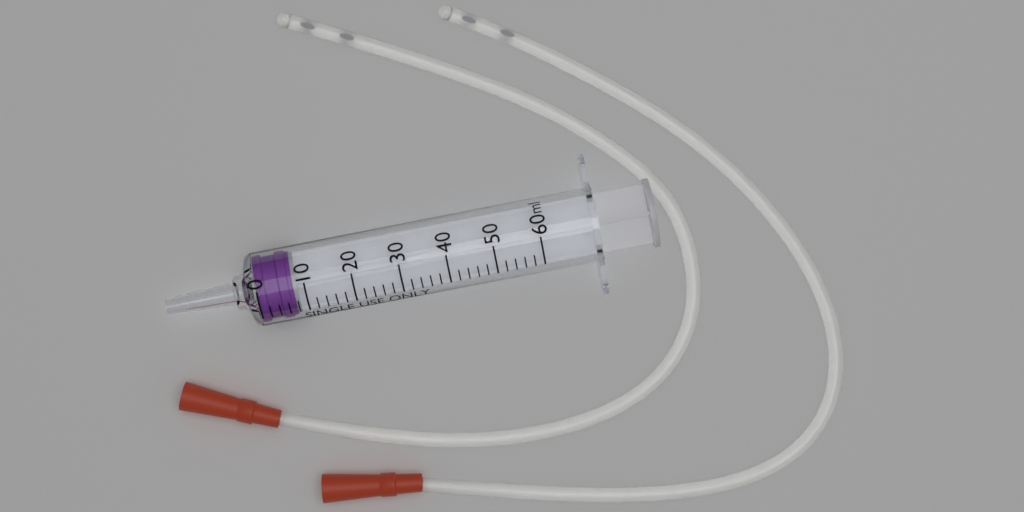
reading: 0 ml
